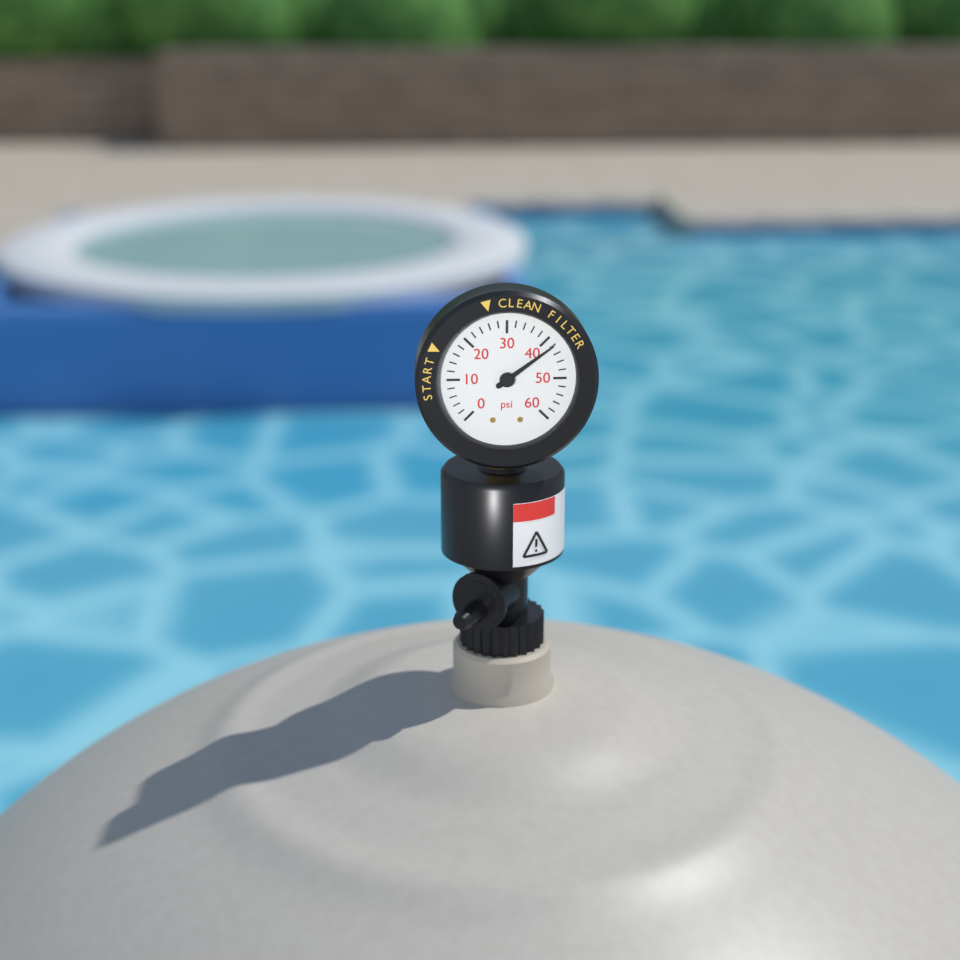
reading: 42 psi
